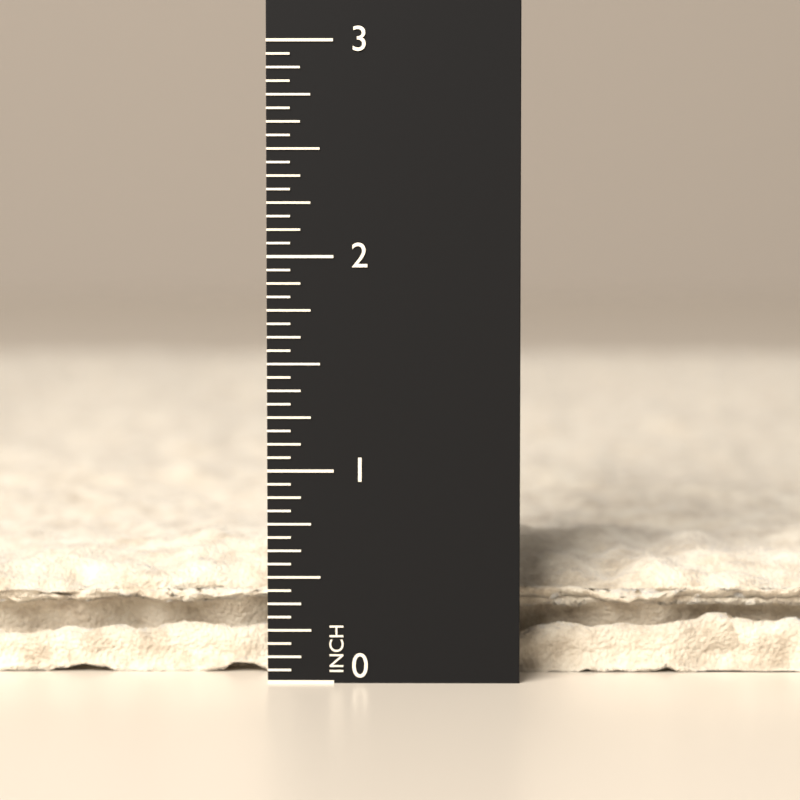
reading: 0.6250 in
